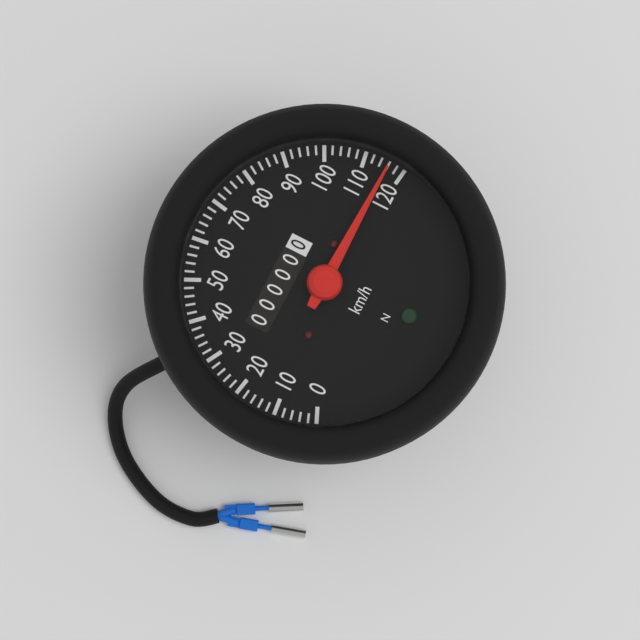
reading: 116 km/h
